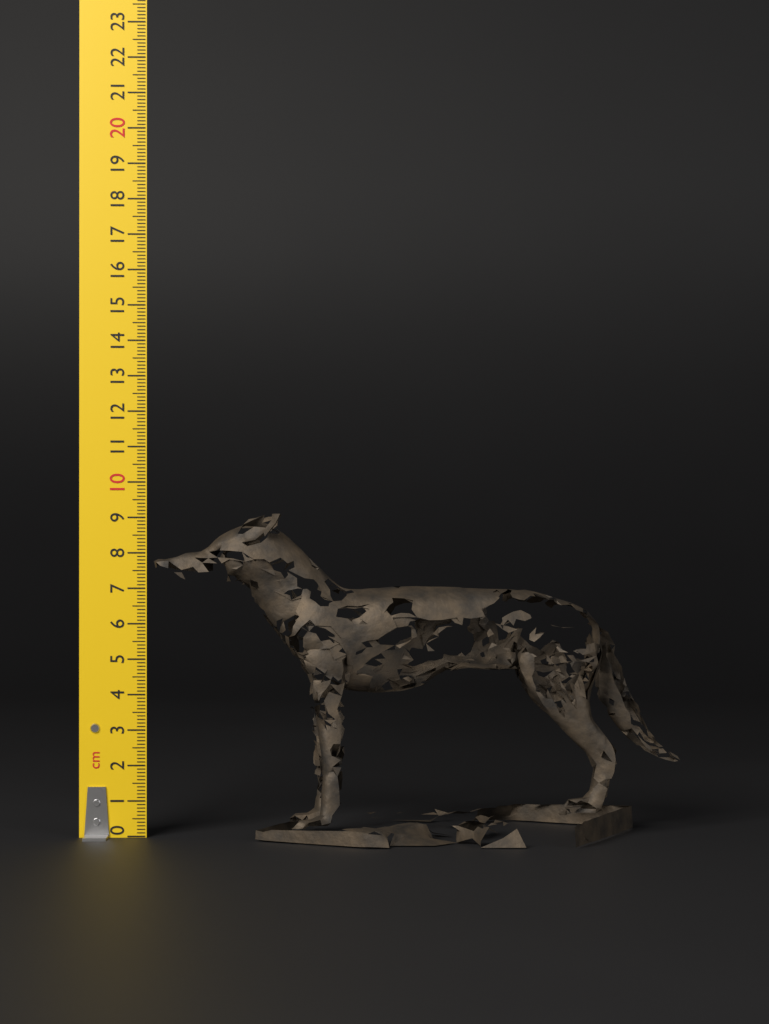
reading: 9.1 cm
